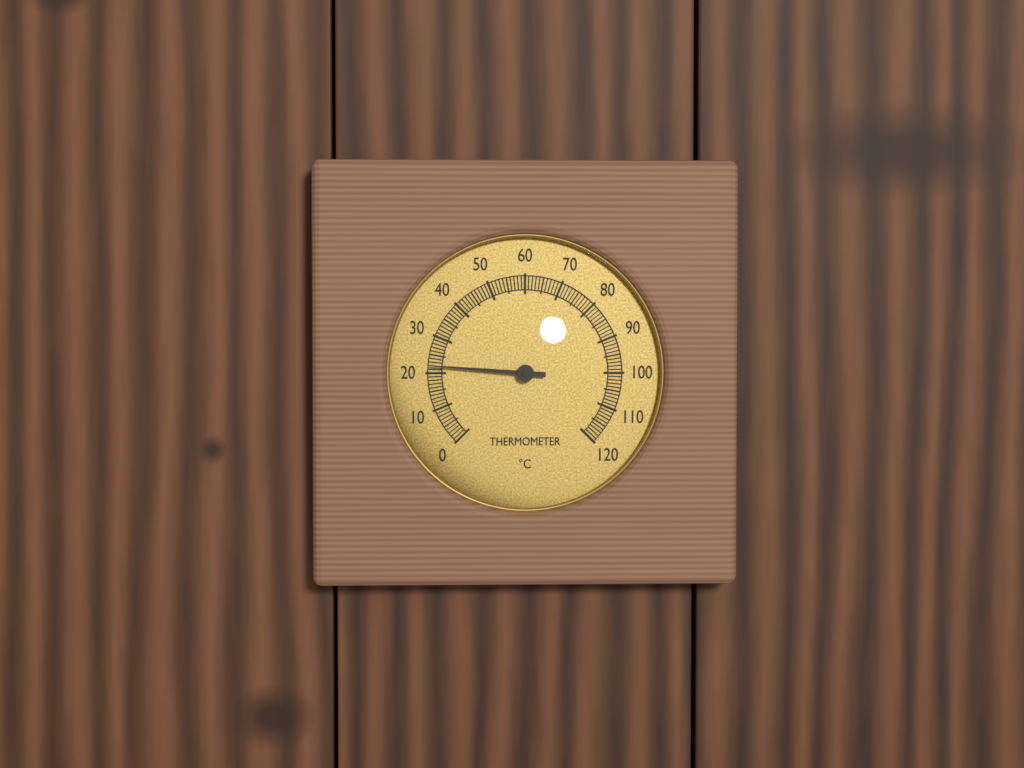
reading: 22 °C
